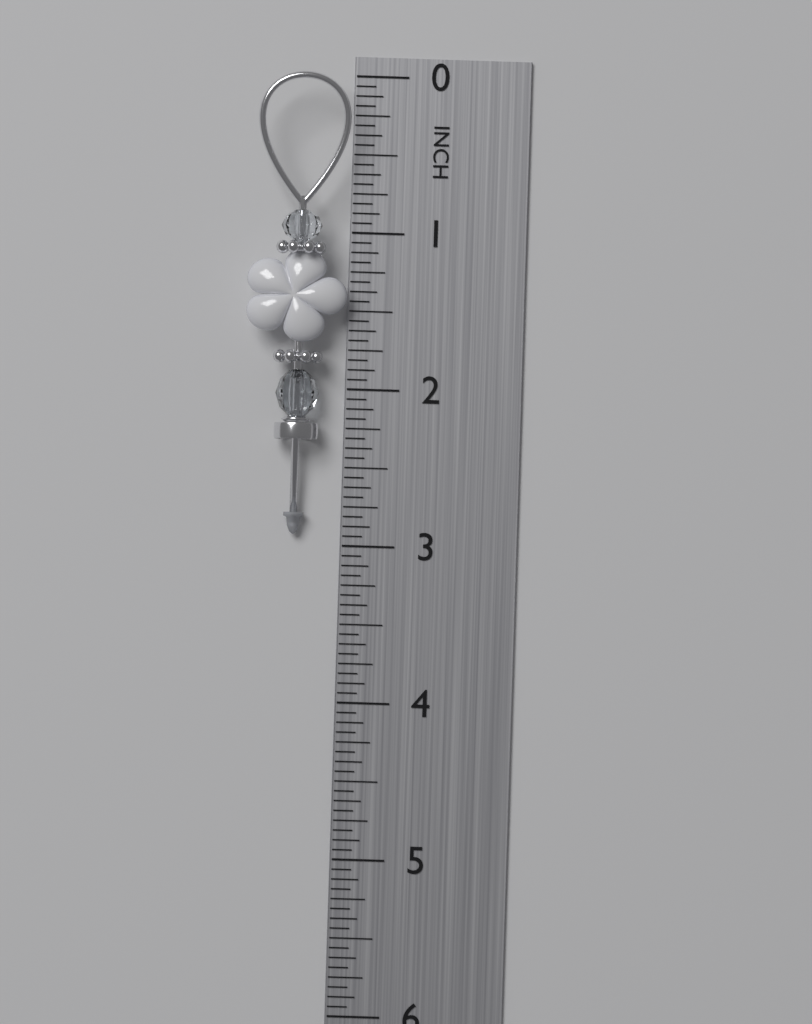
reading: 2.9375 in
